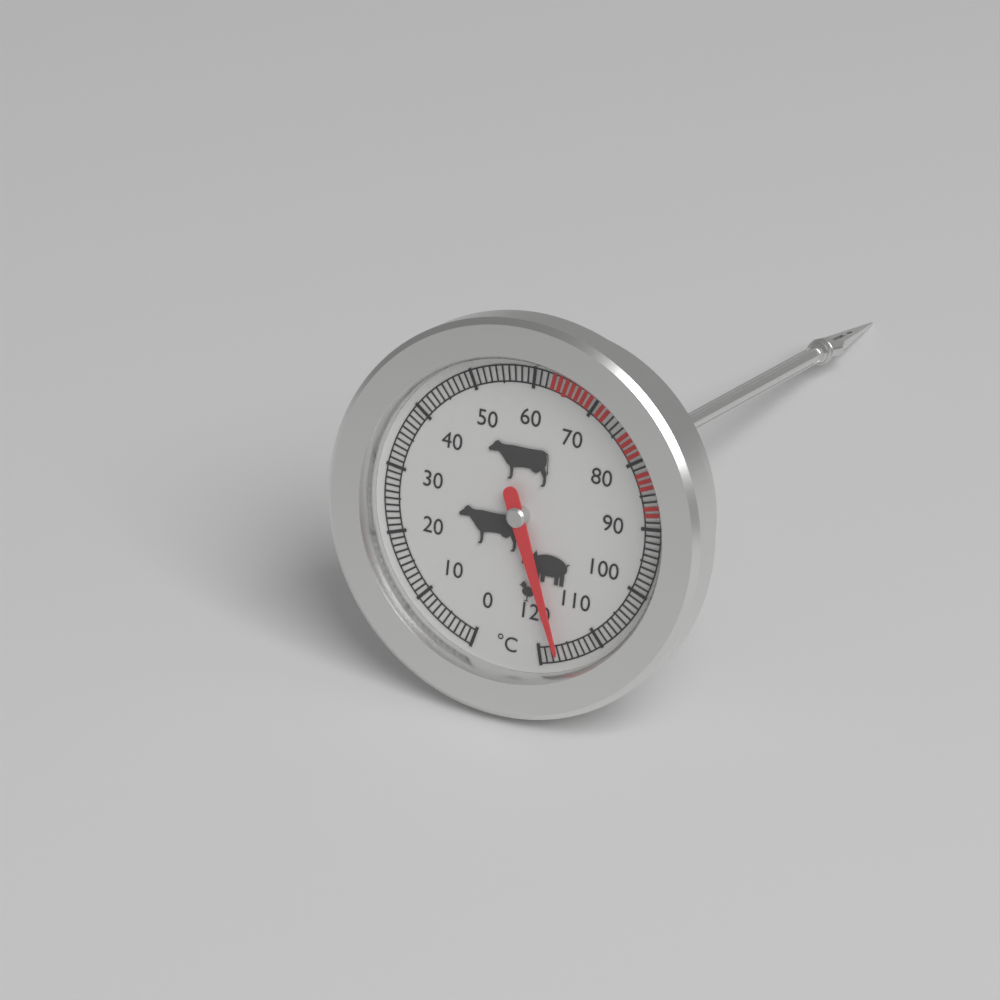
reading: 117 °C
